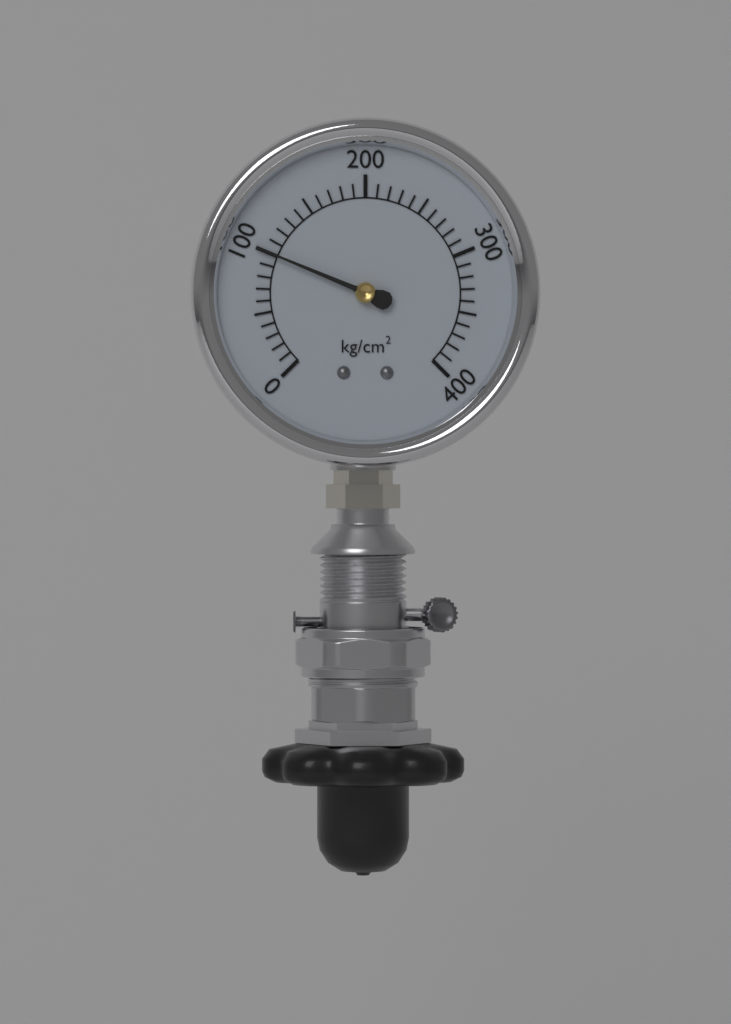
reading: 100 kg/cm²
